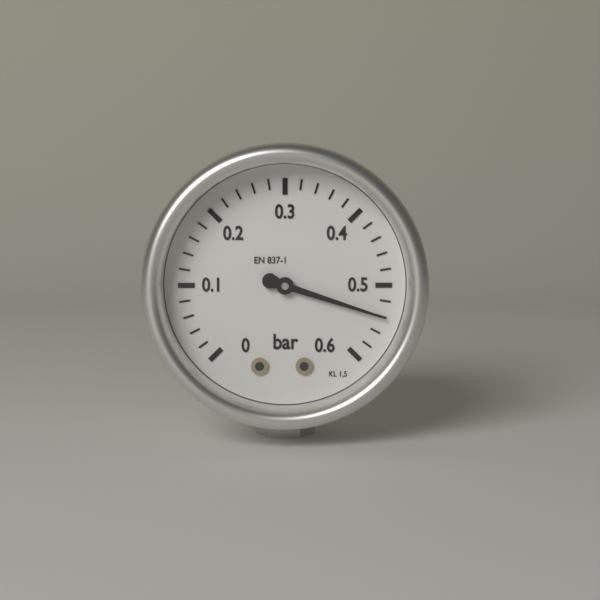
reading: 0.54 bar
